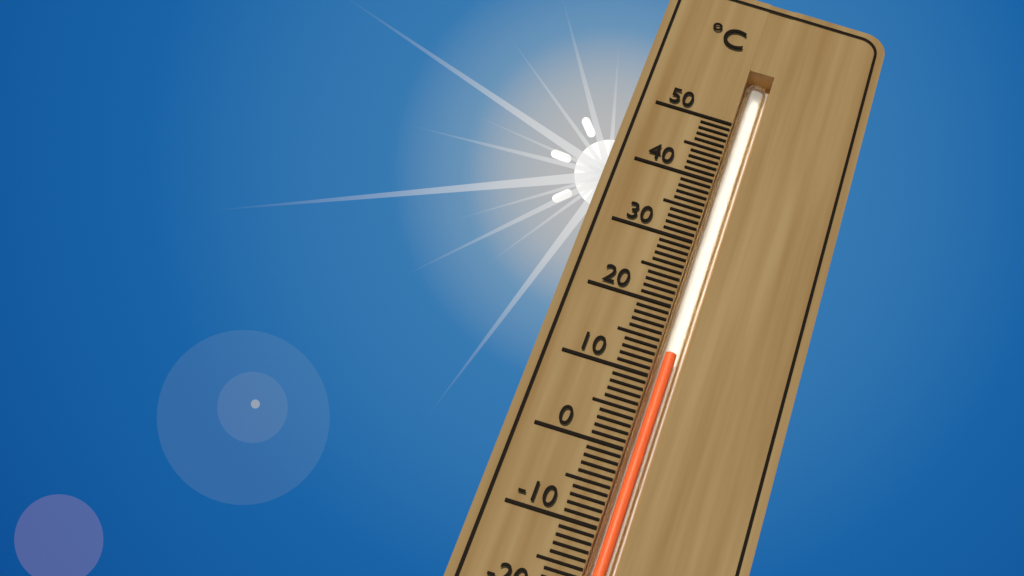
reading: 14 °C
